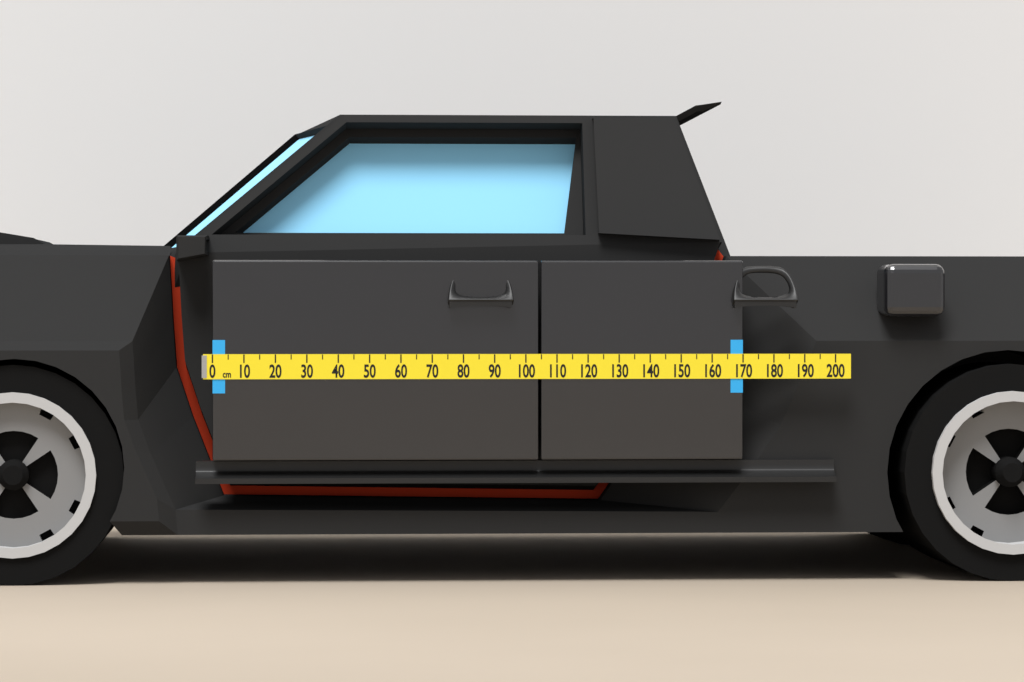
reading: 170 cm
